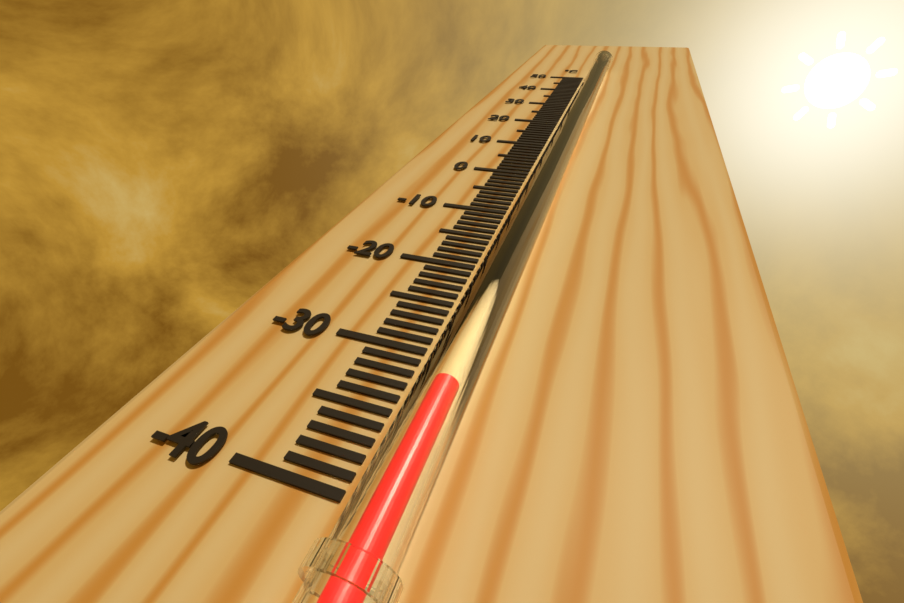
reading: -34 °C
